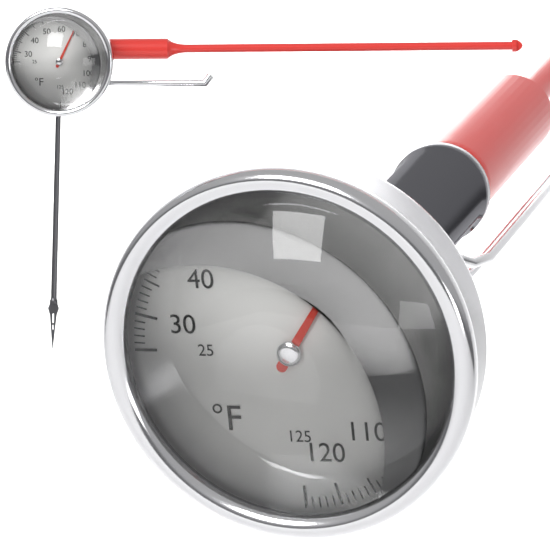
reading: 71 °F
